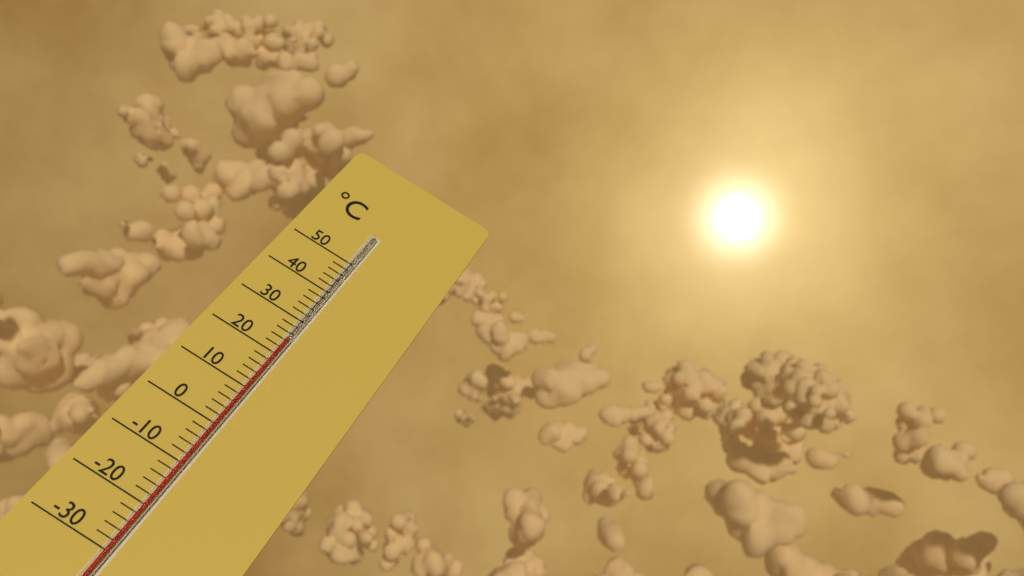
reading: 24 °C
